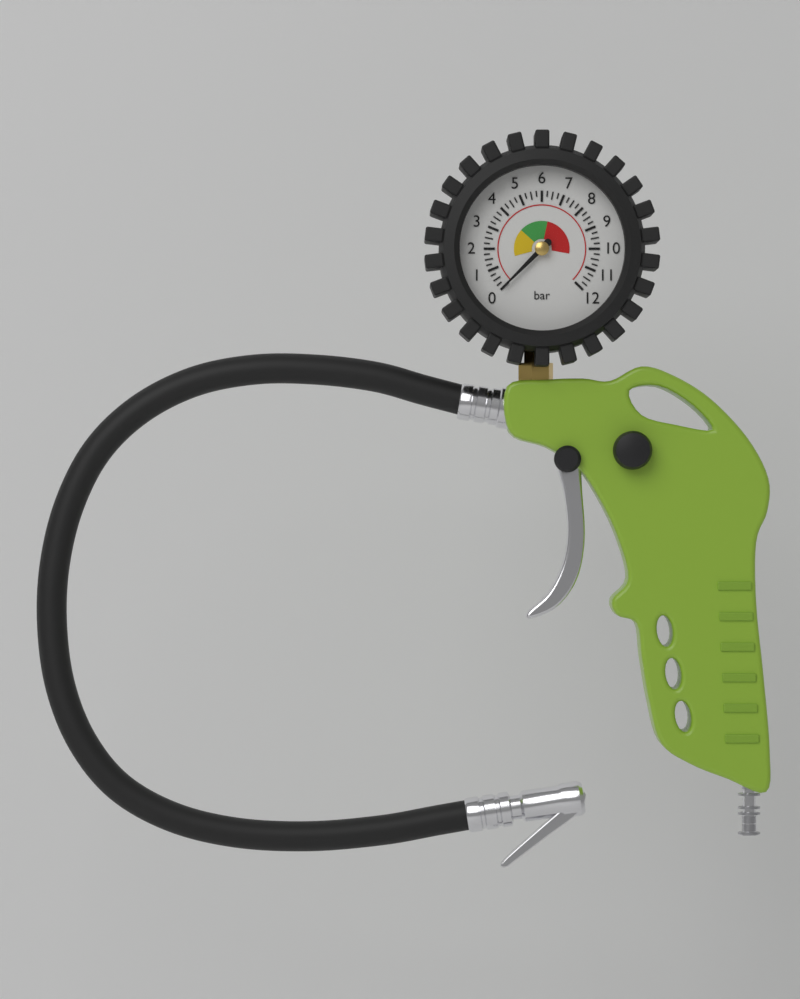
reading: 0.00 bar
